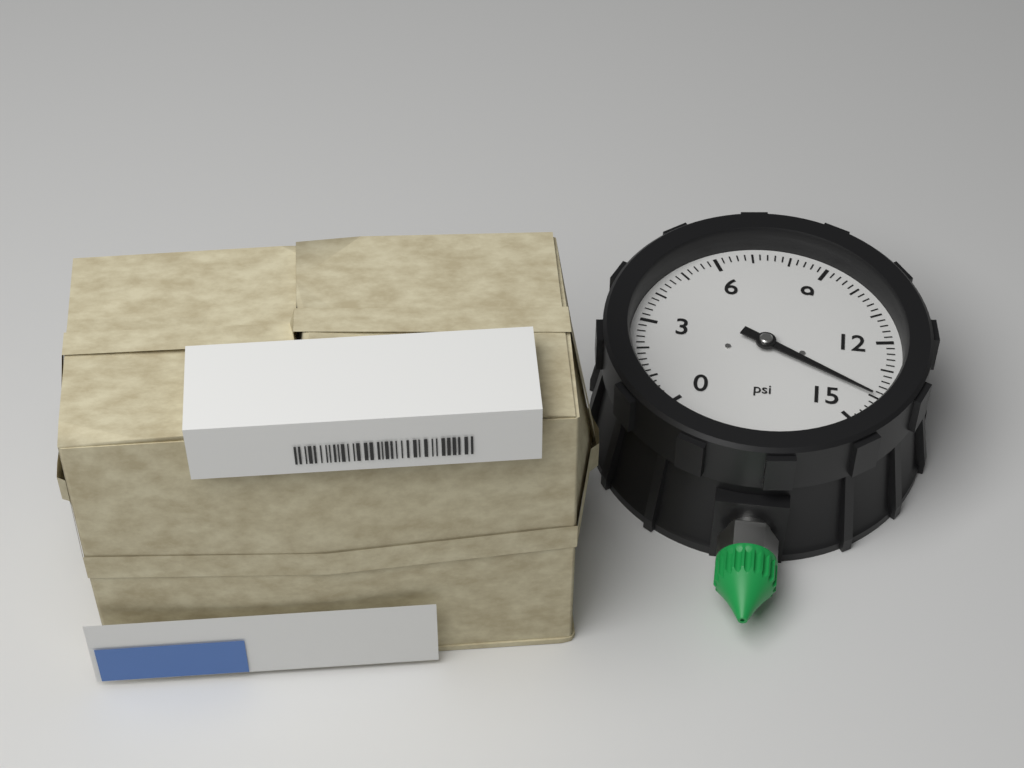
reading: 14.0 psi
